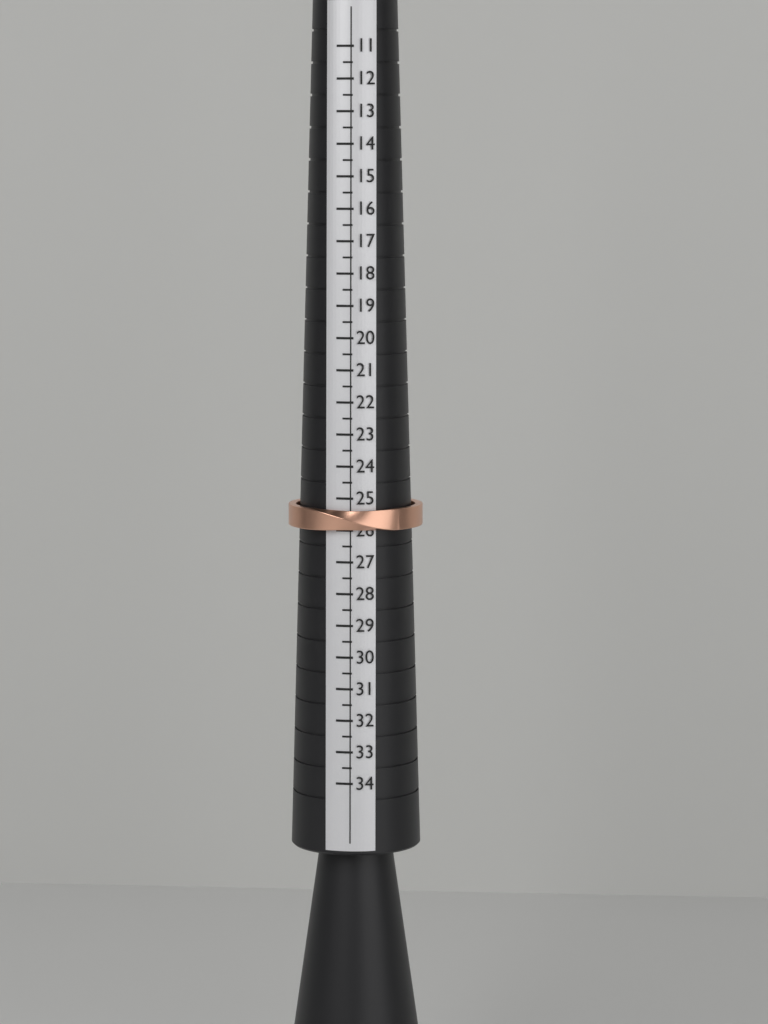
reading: 26.0 (no unit)
